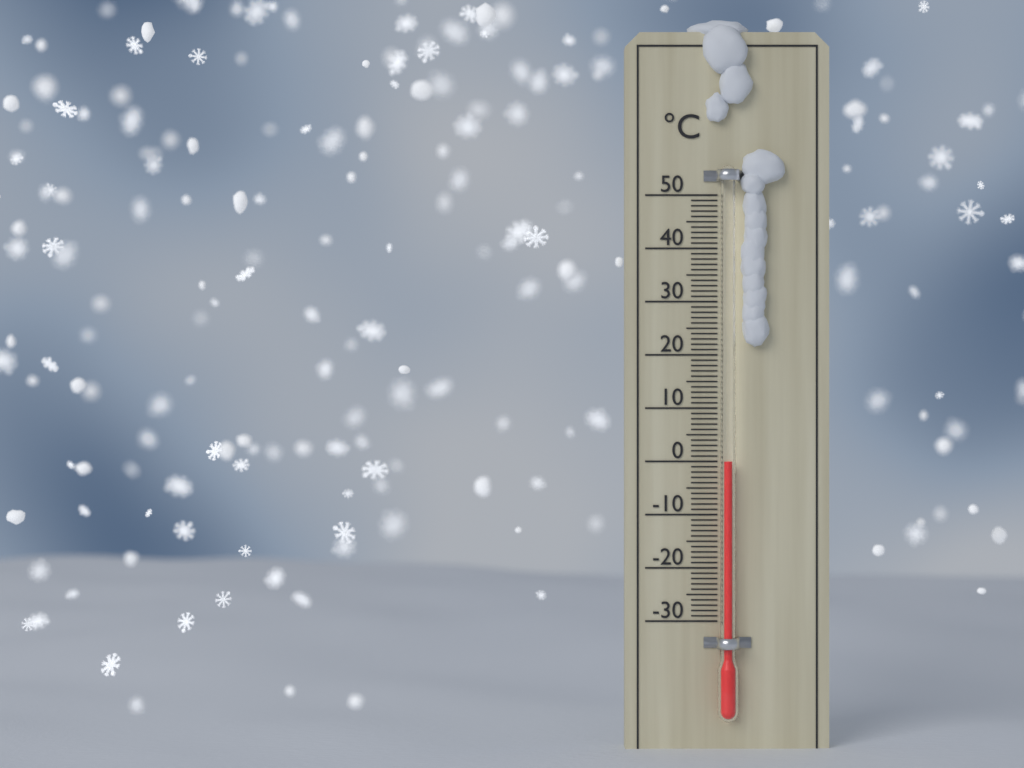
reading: 0 °C
